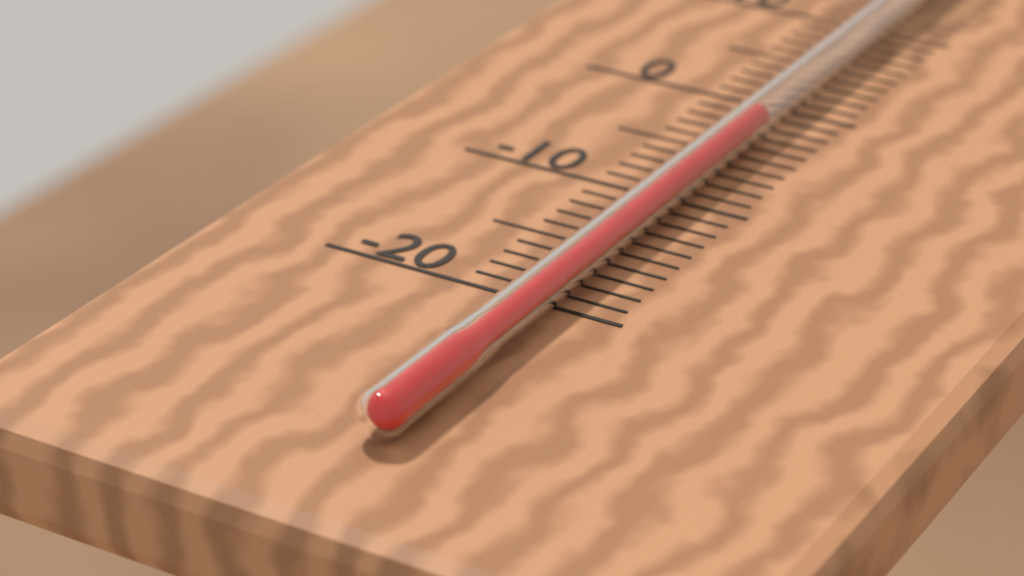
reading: -3 °C
